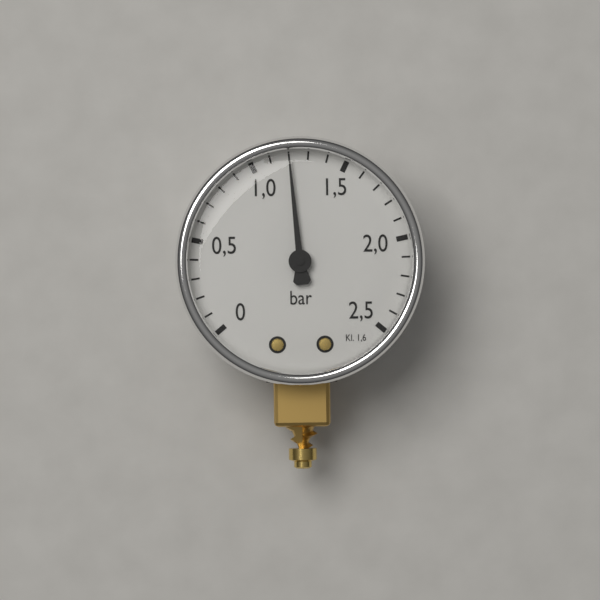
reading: 1.2 bar
